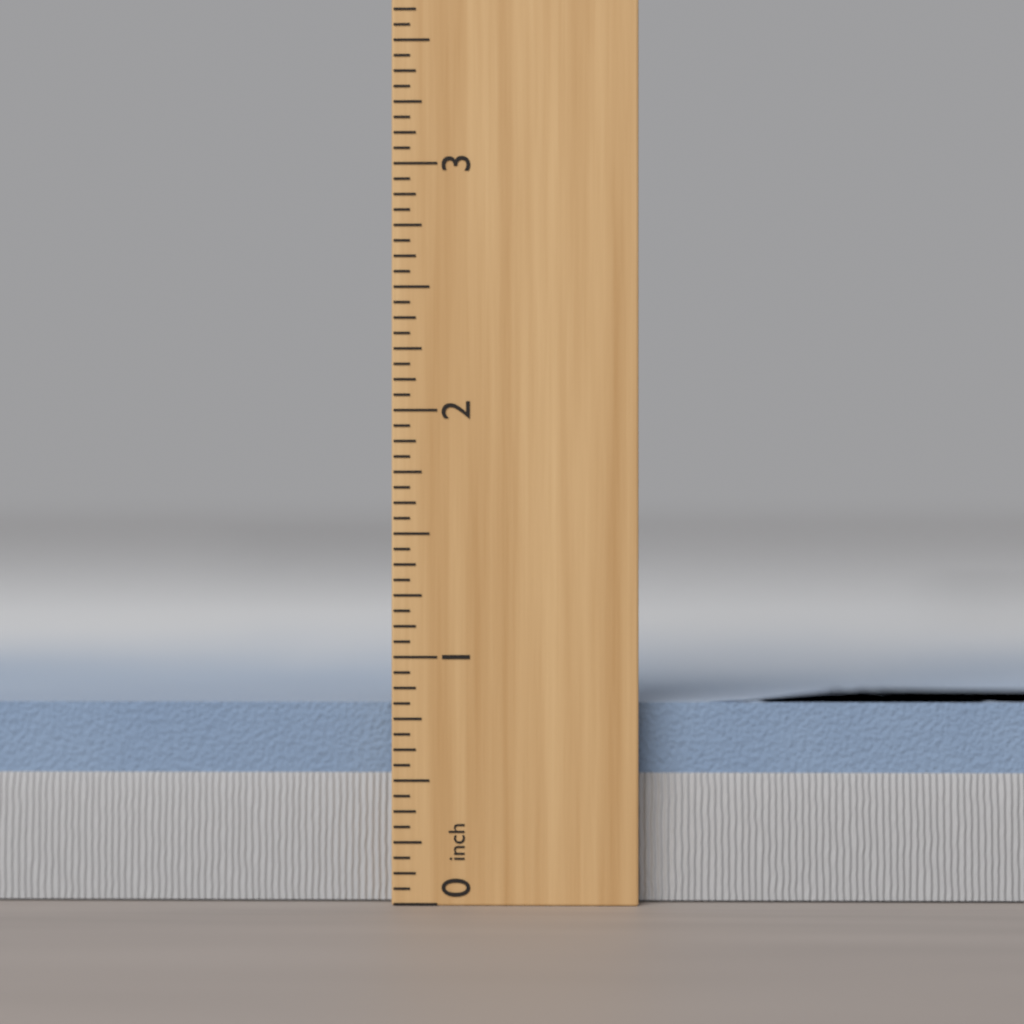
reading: 0.8125 inch
